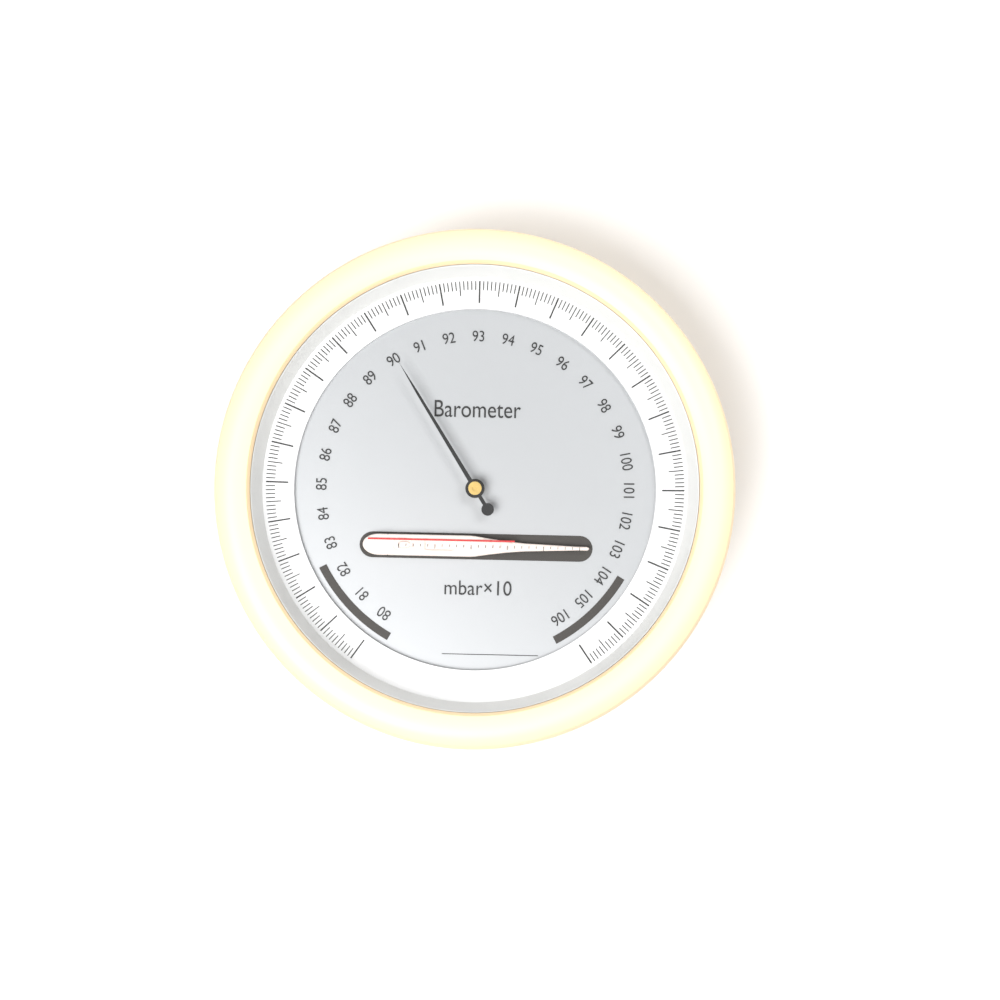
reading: 90.1 mbar×10
